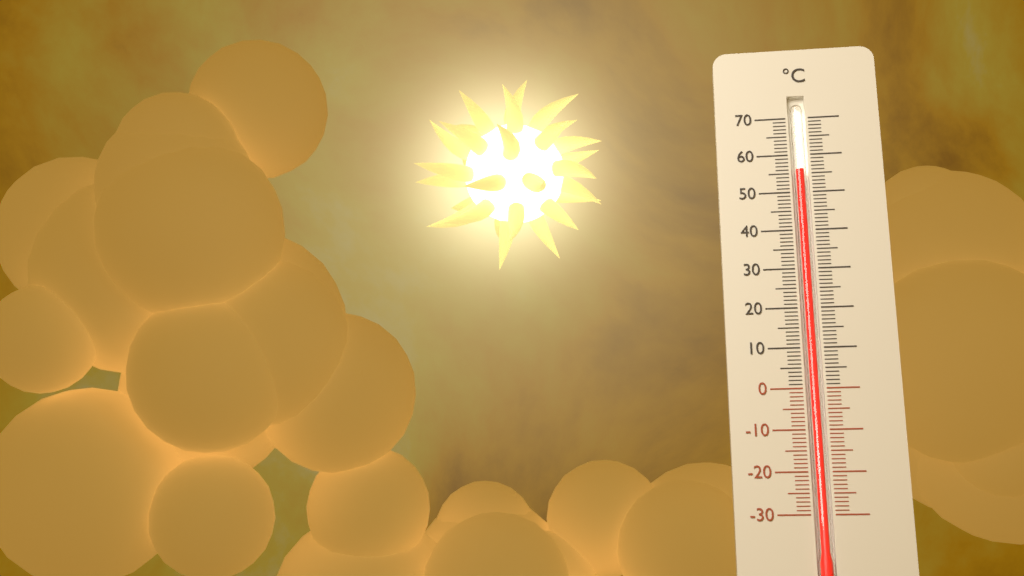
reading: 56 °C
